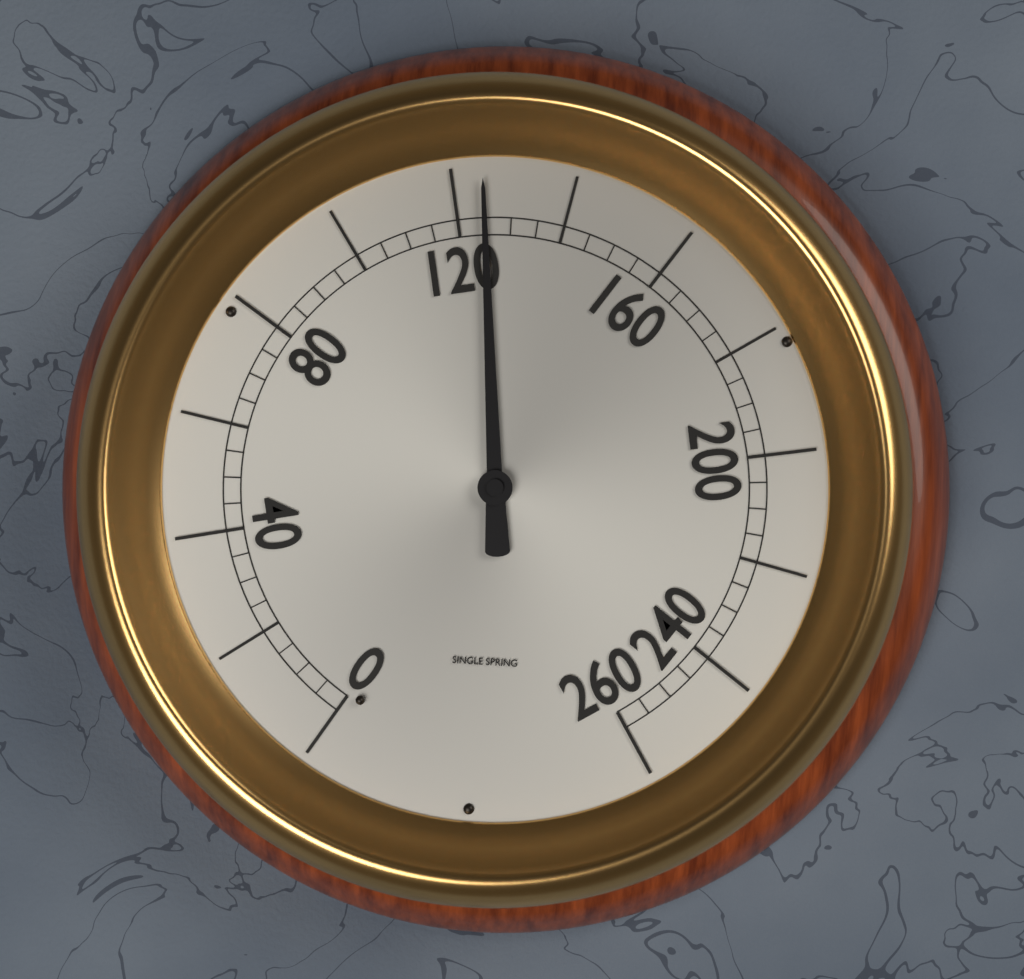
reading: 125 (no unit)
